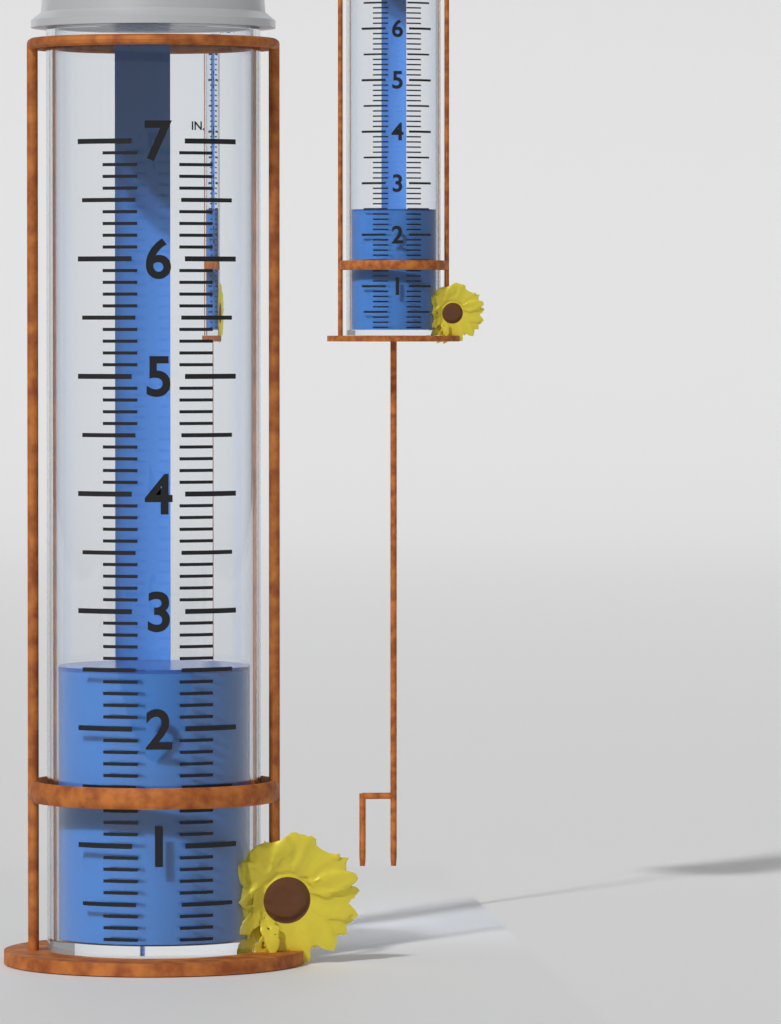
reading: 2.5 in
